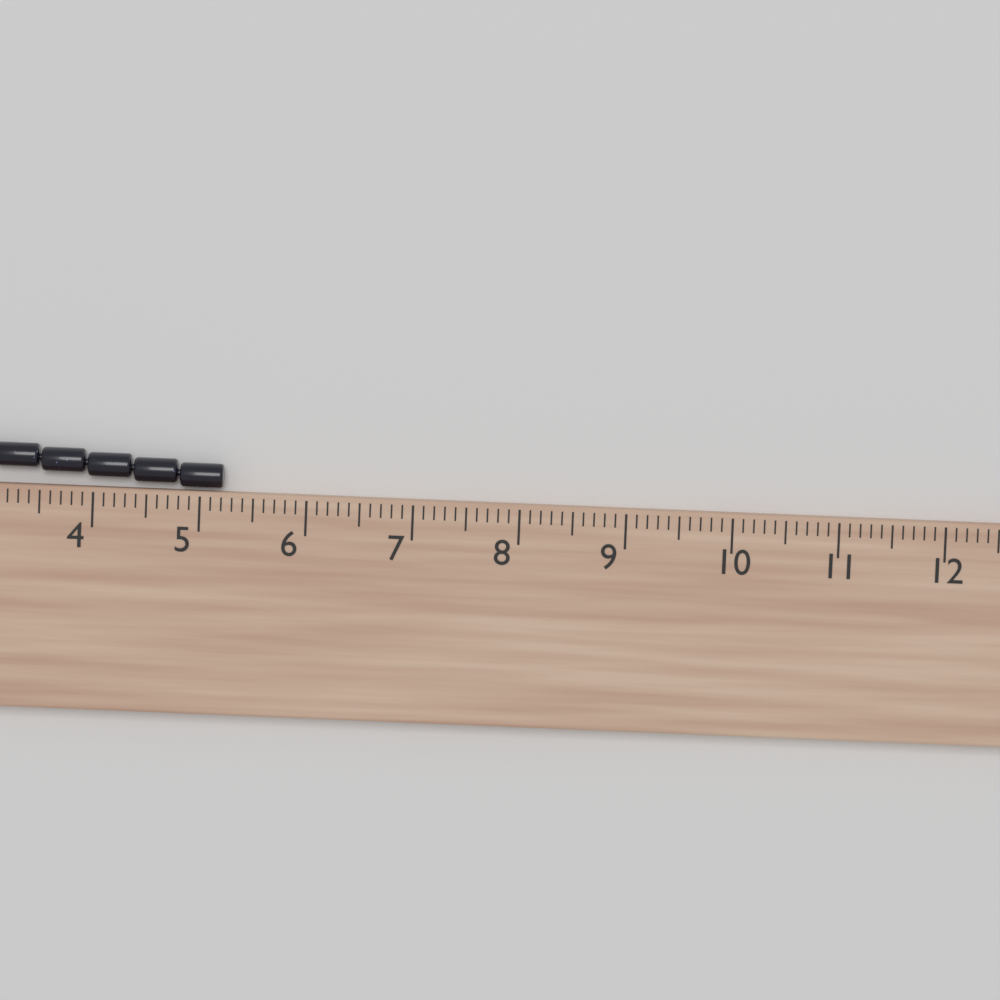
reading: 5.2 cm
